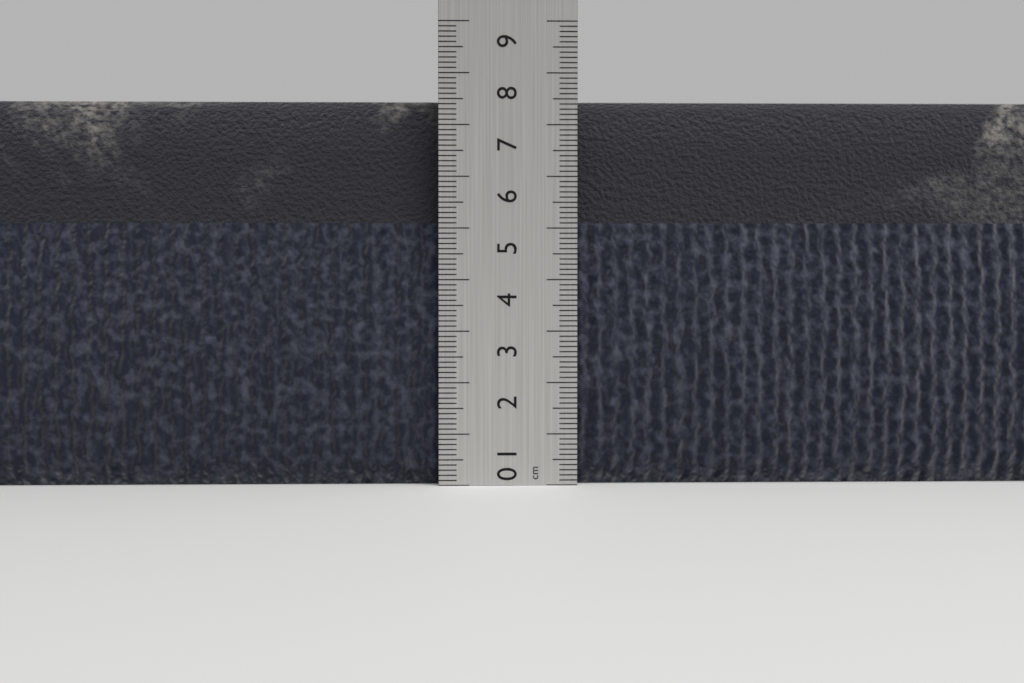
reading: 7.5 cm
